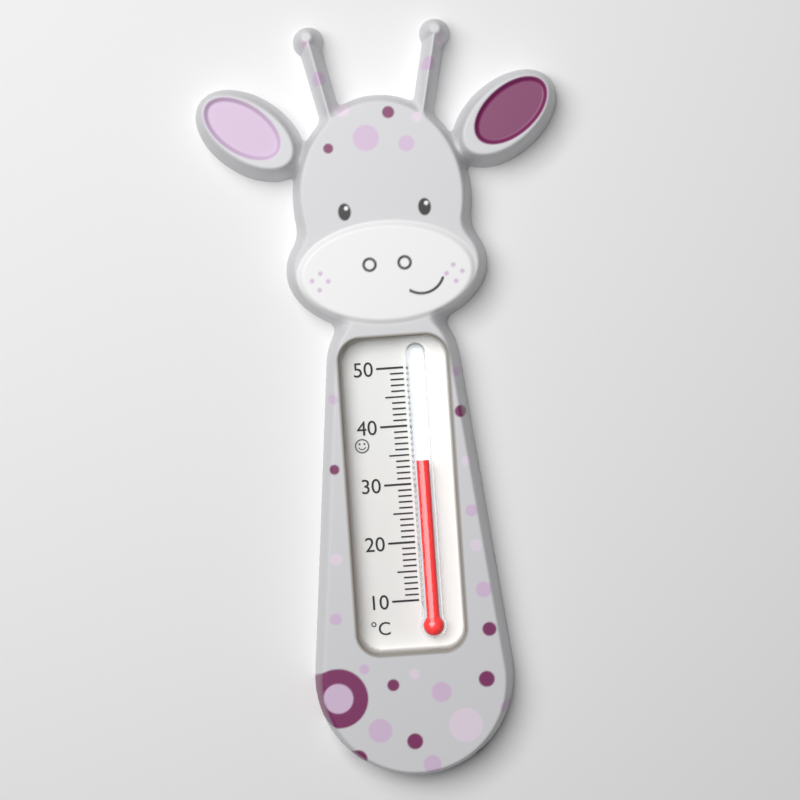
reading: 34 °C
